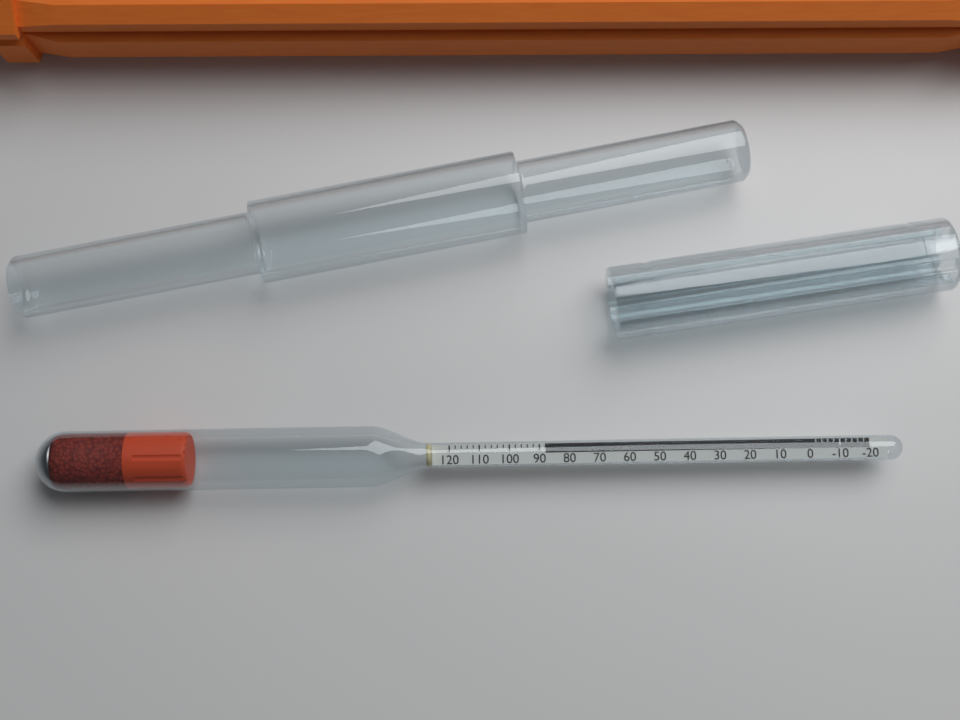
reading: 88 (no unit)
